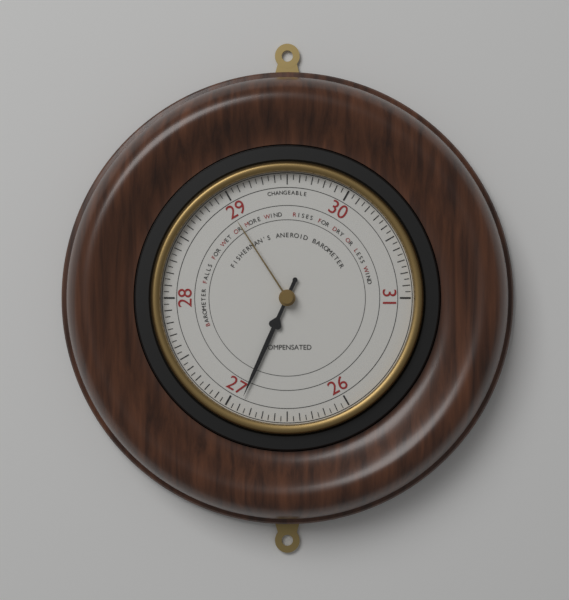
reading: 26.90 (no unit)
